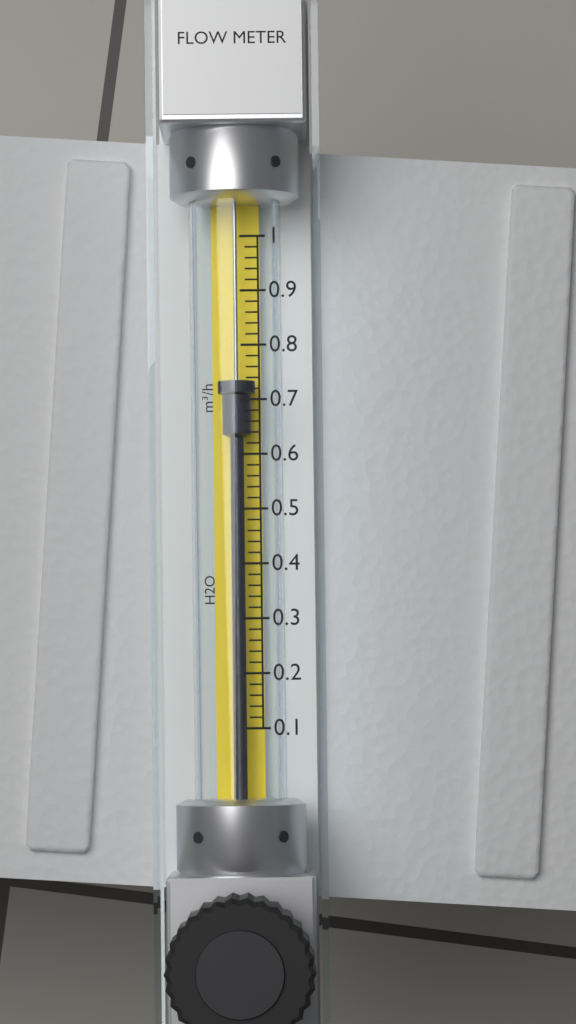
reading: 0.74 m³/h
